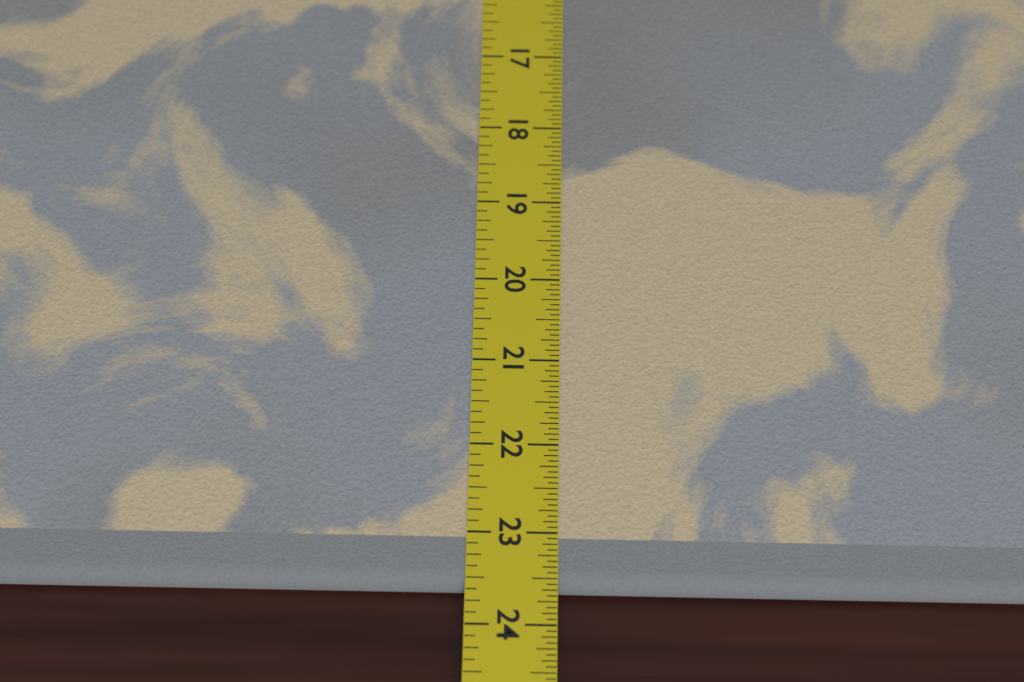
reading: 23.6250 in
